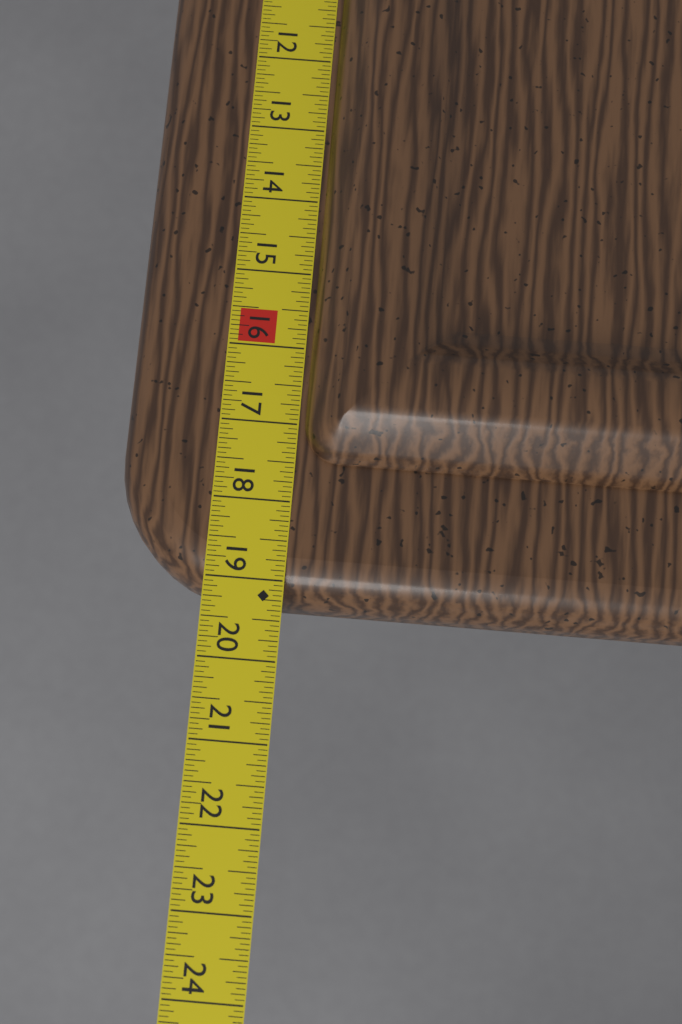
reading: 19.2500 in
